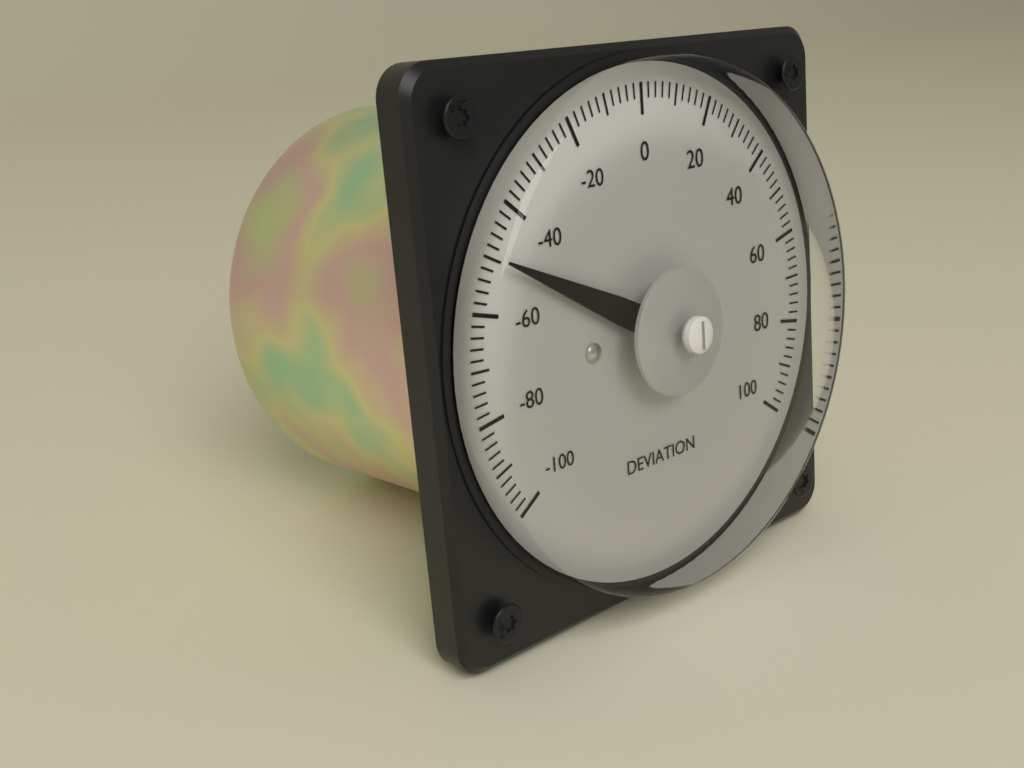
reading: -50 (no unit)
